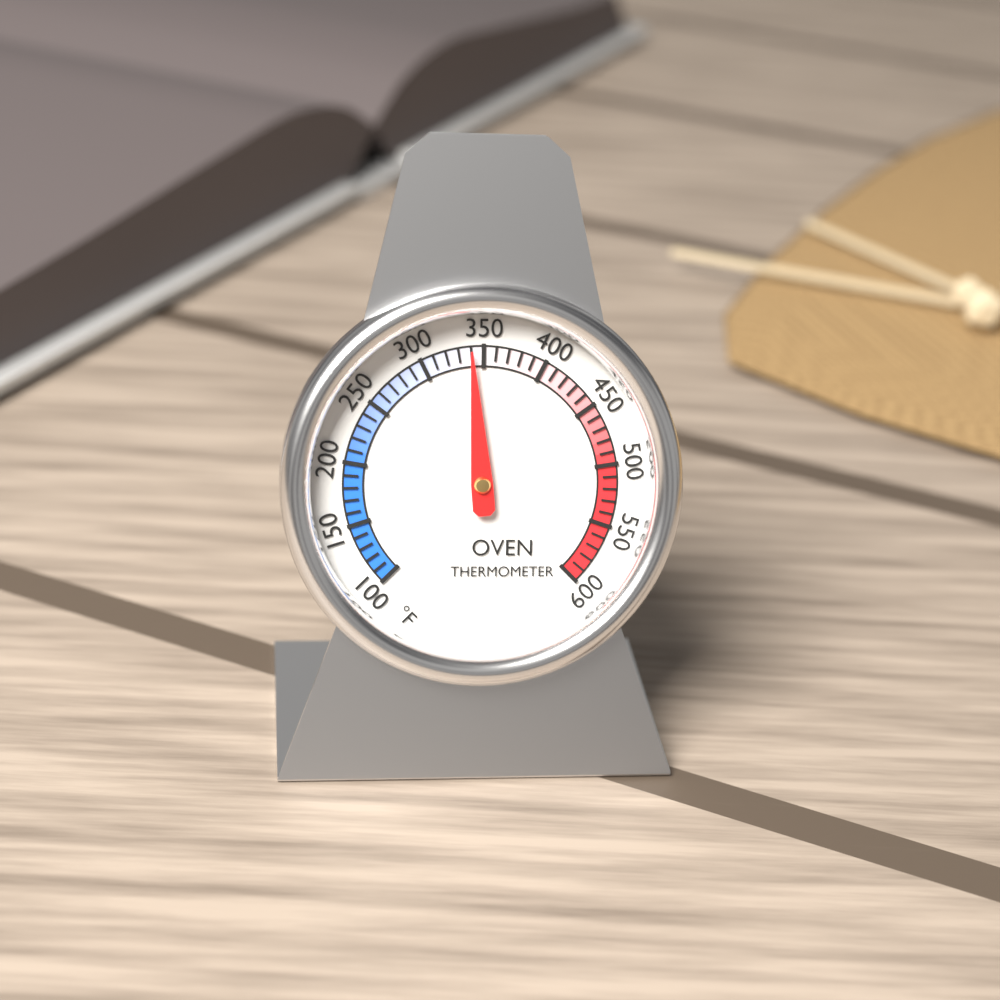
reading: 340 °F
